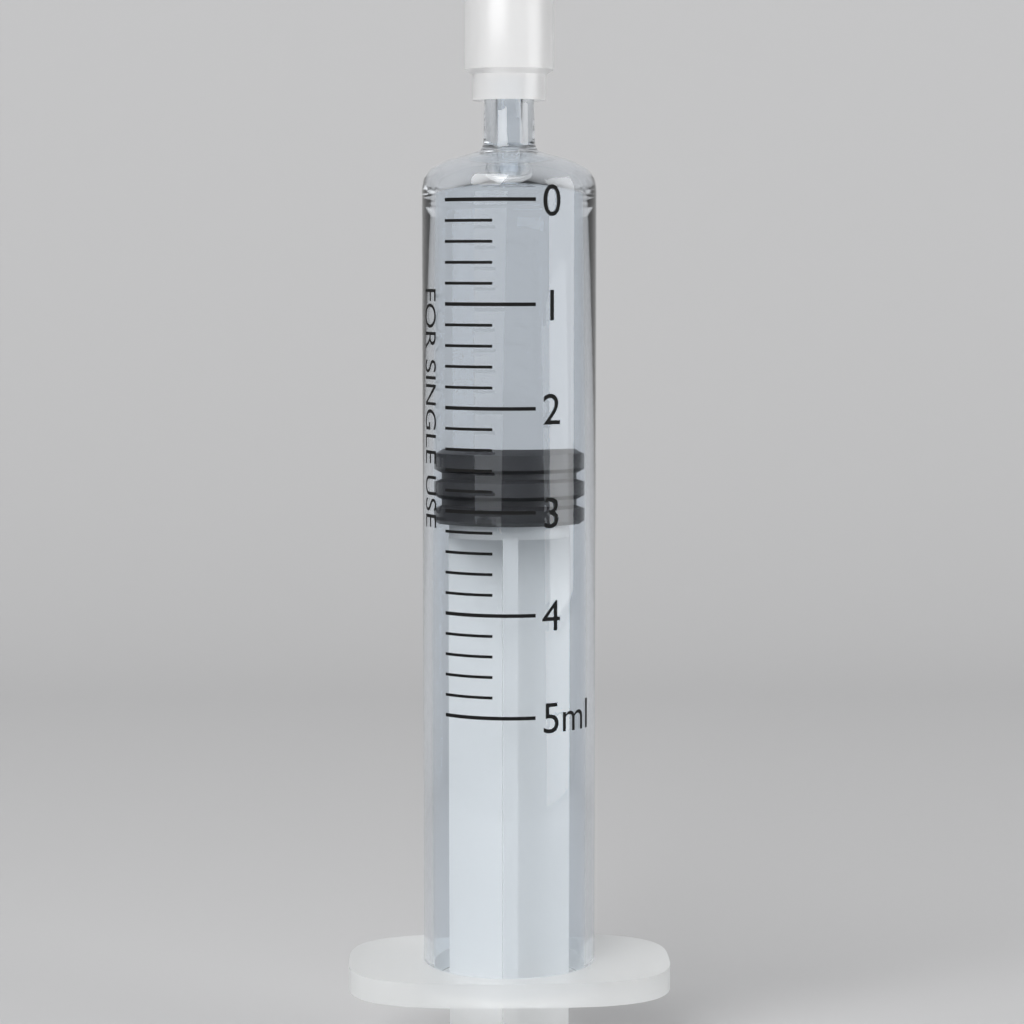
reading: 2.4 ml
